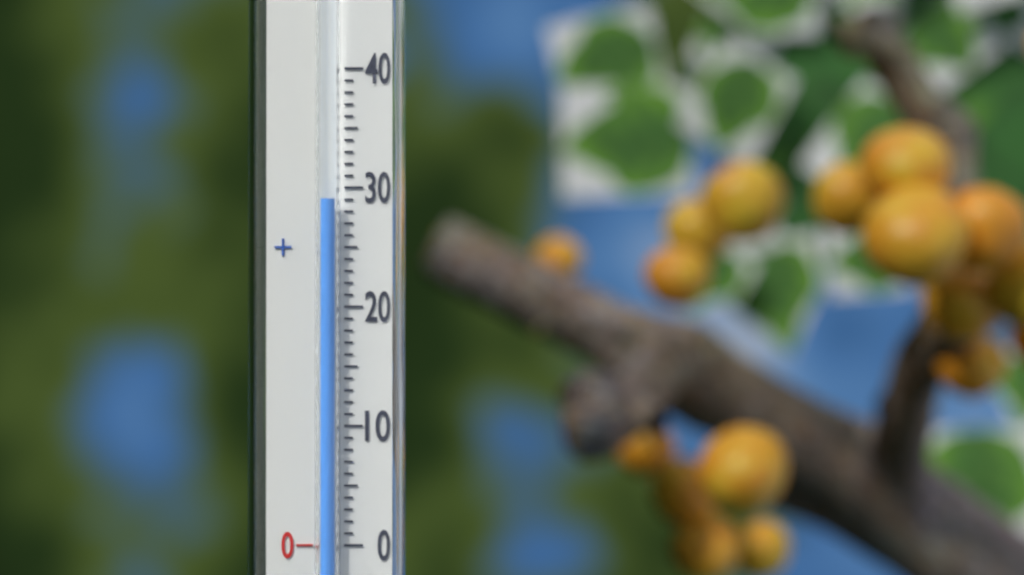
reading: 29 (no unit)
